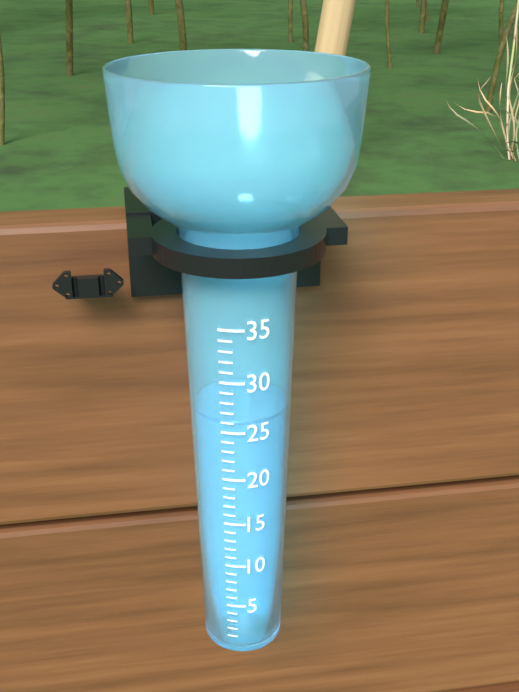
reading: 26 (no unit)
